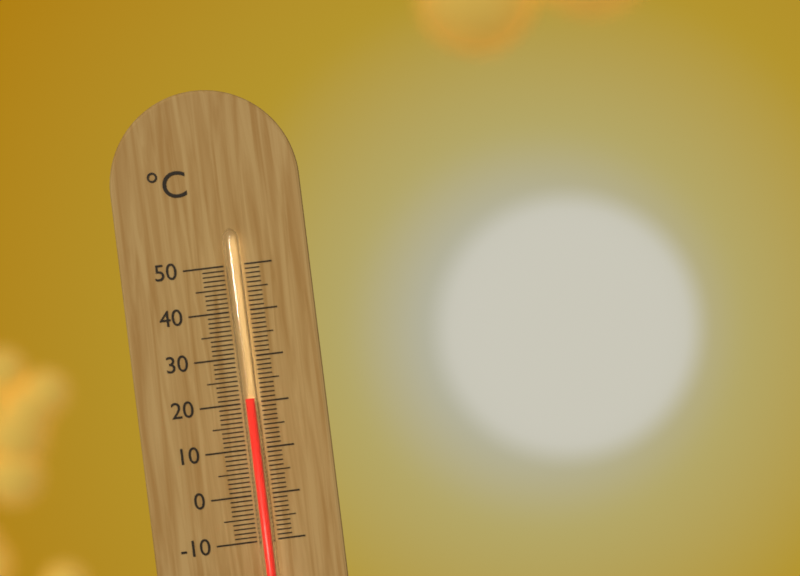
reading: 21 °C
